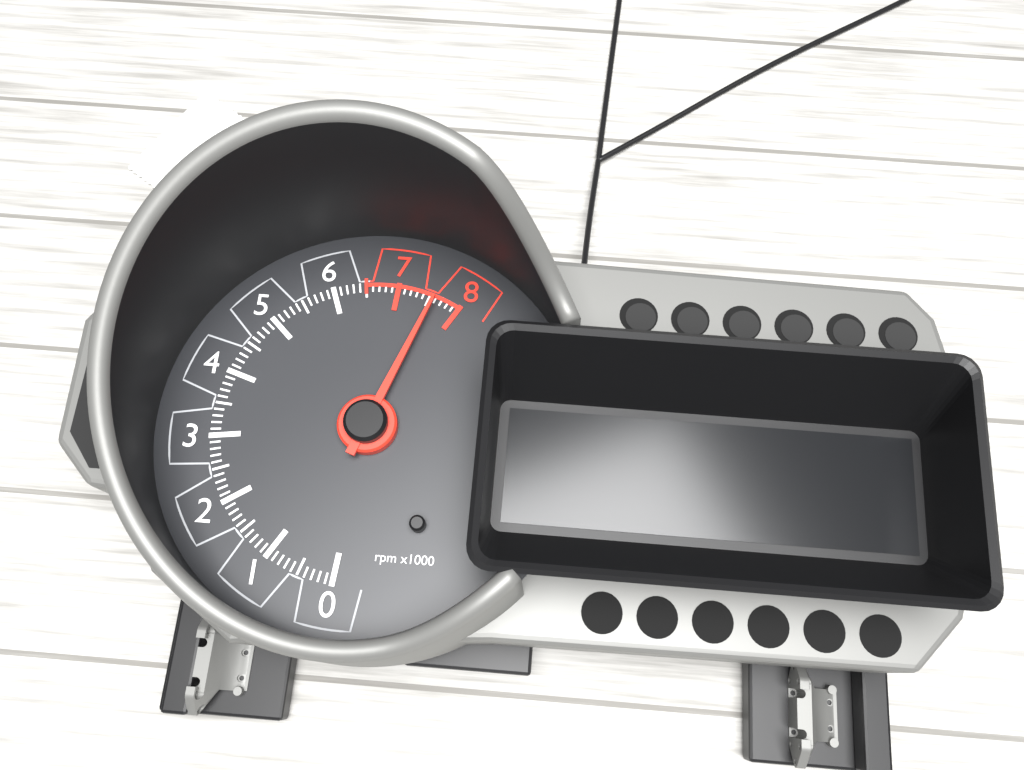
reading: 7600 rpm
